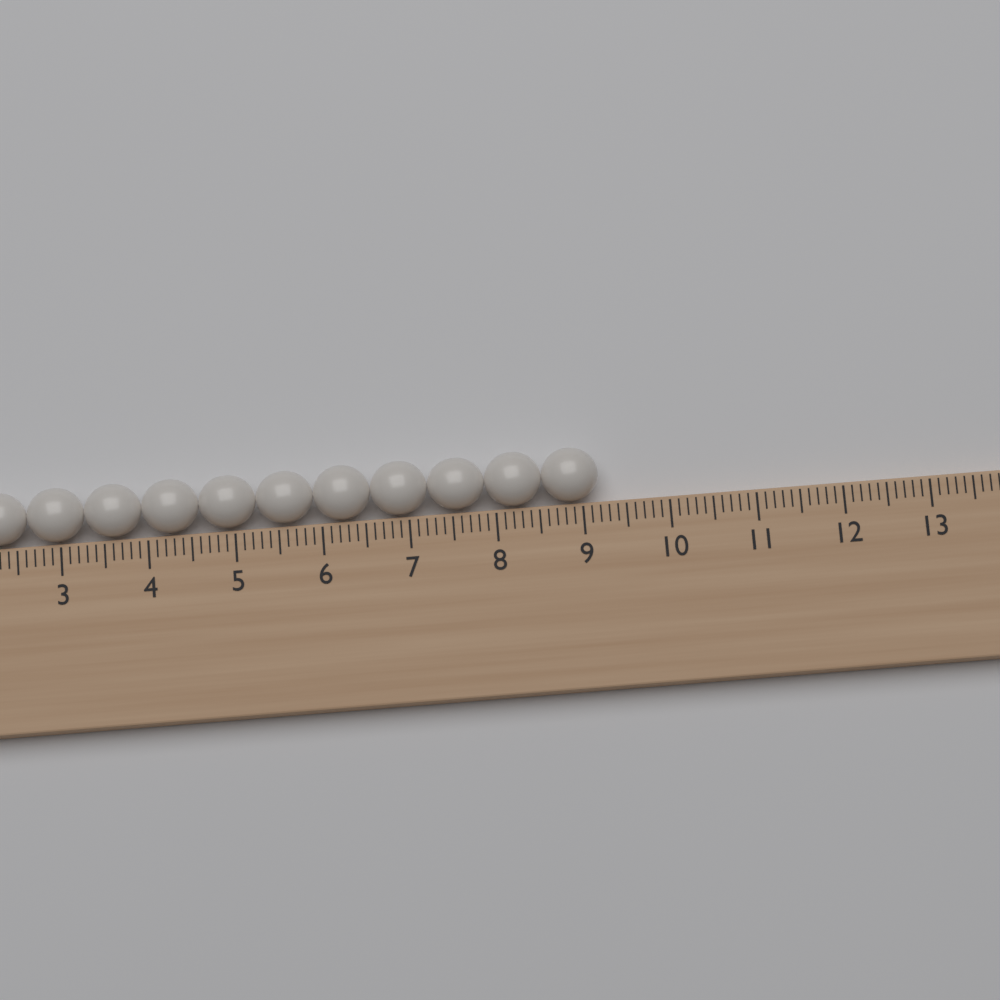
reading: 9.2 (no unit)
